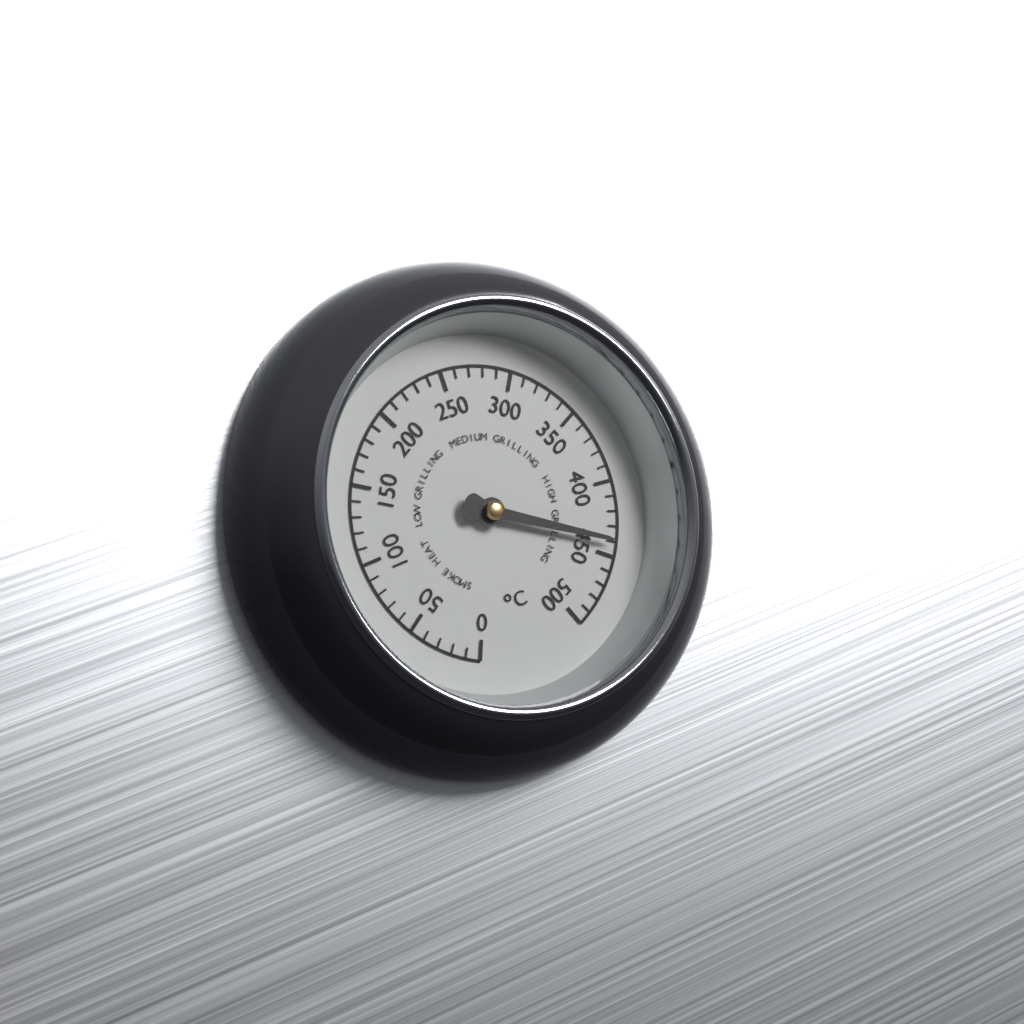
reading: 440 °C
